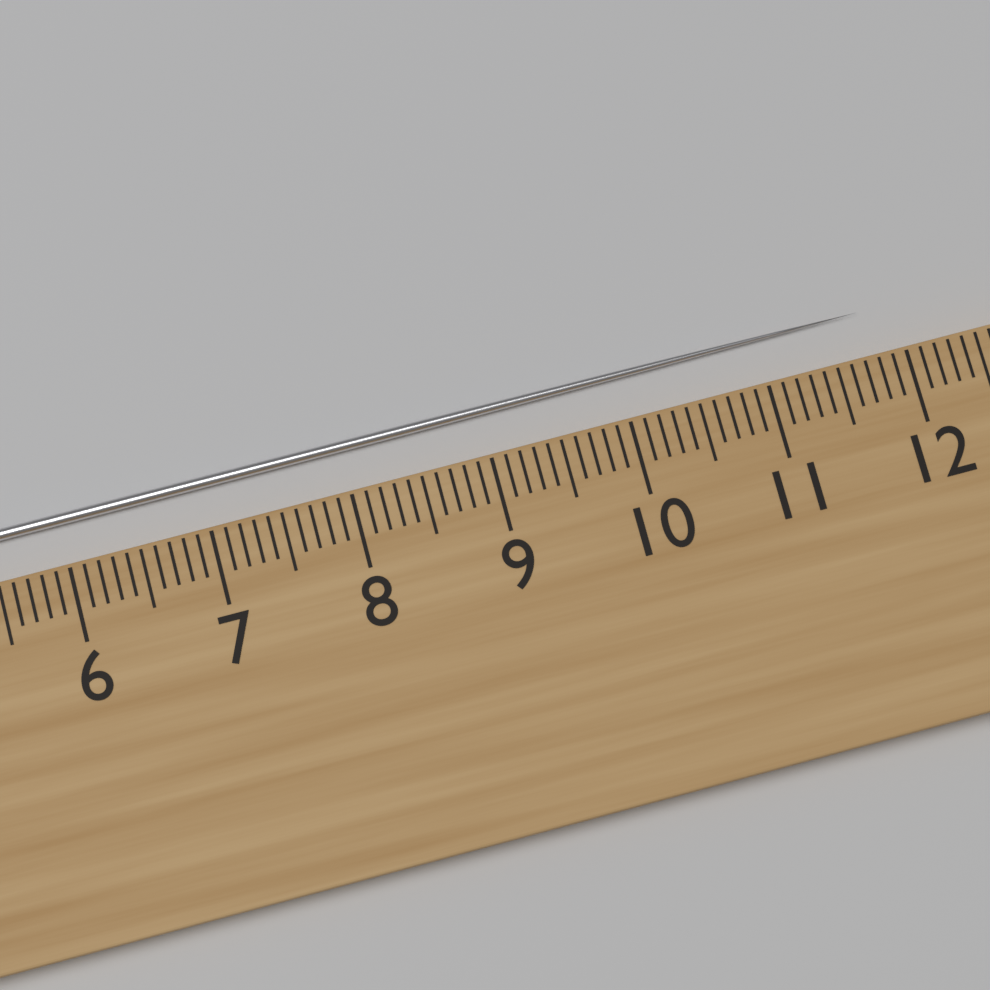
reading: 11.8 cm
